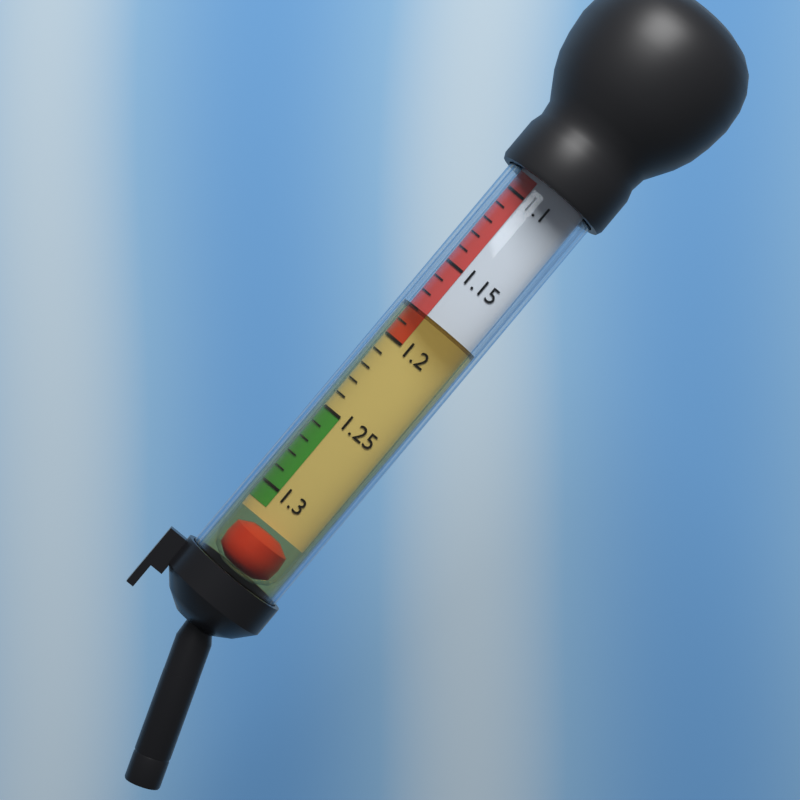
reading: 1.18 (no unit)
